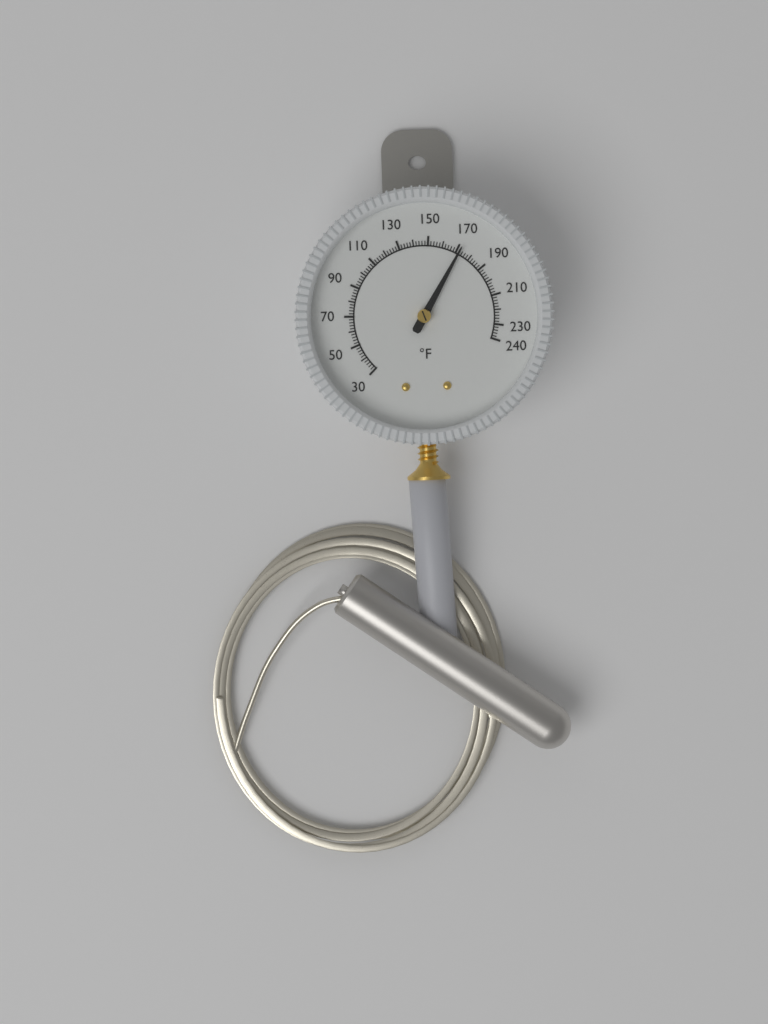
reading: 172 °F
